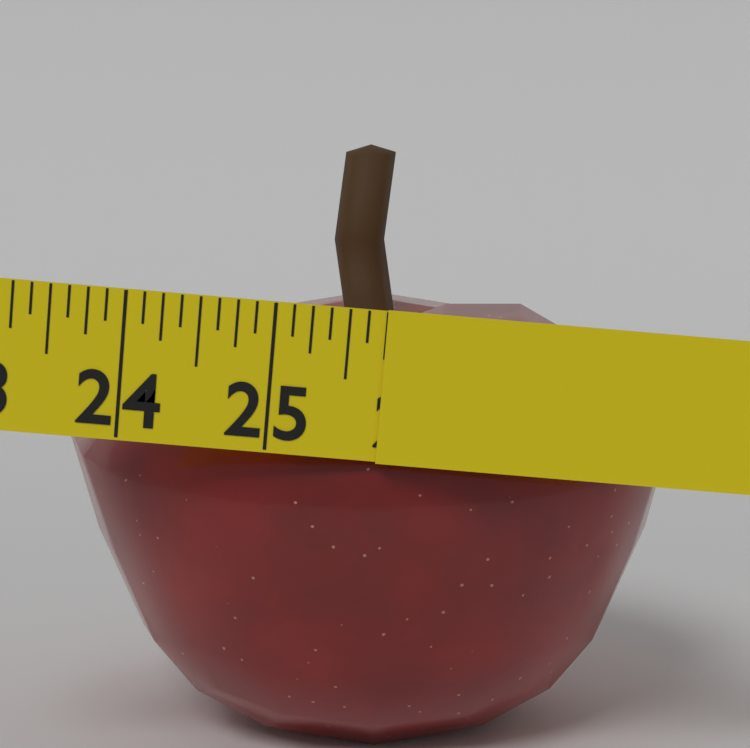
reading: 25.750 in
